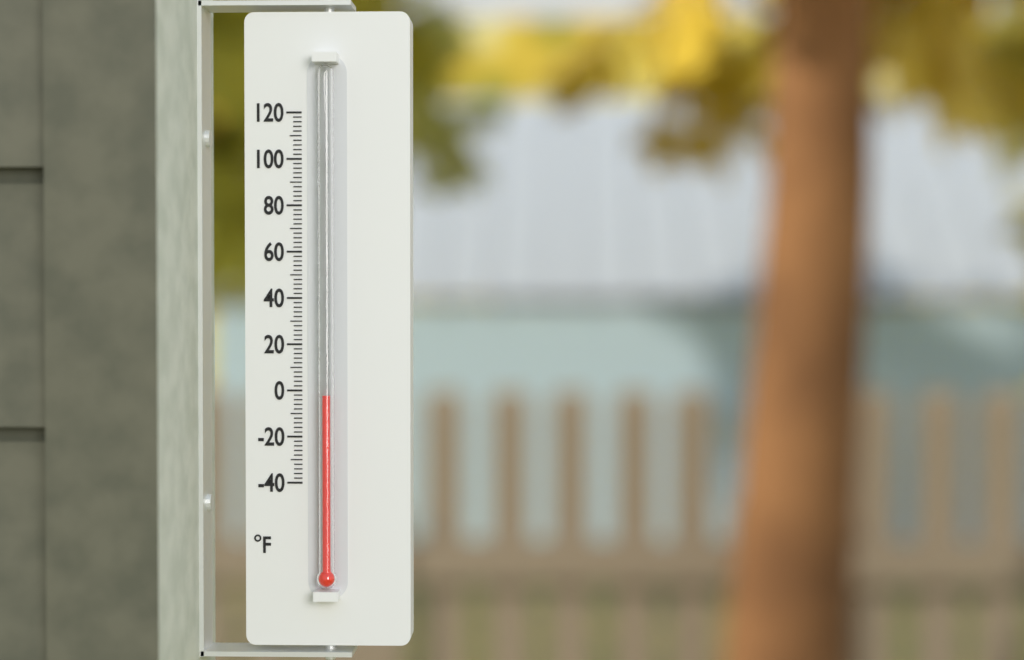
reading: -2 °F
